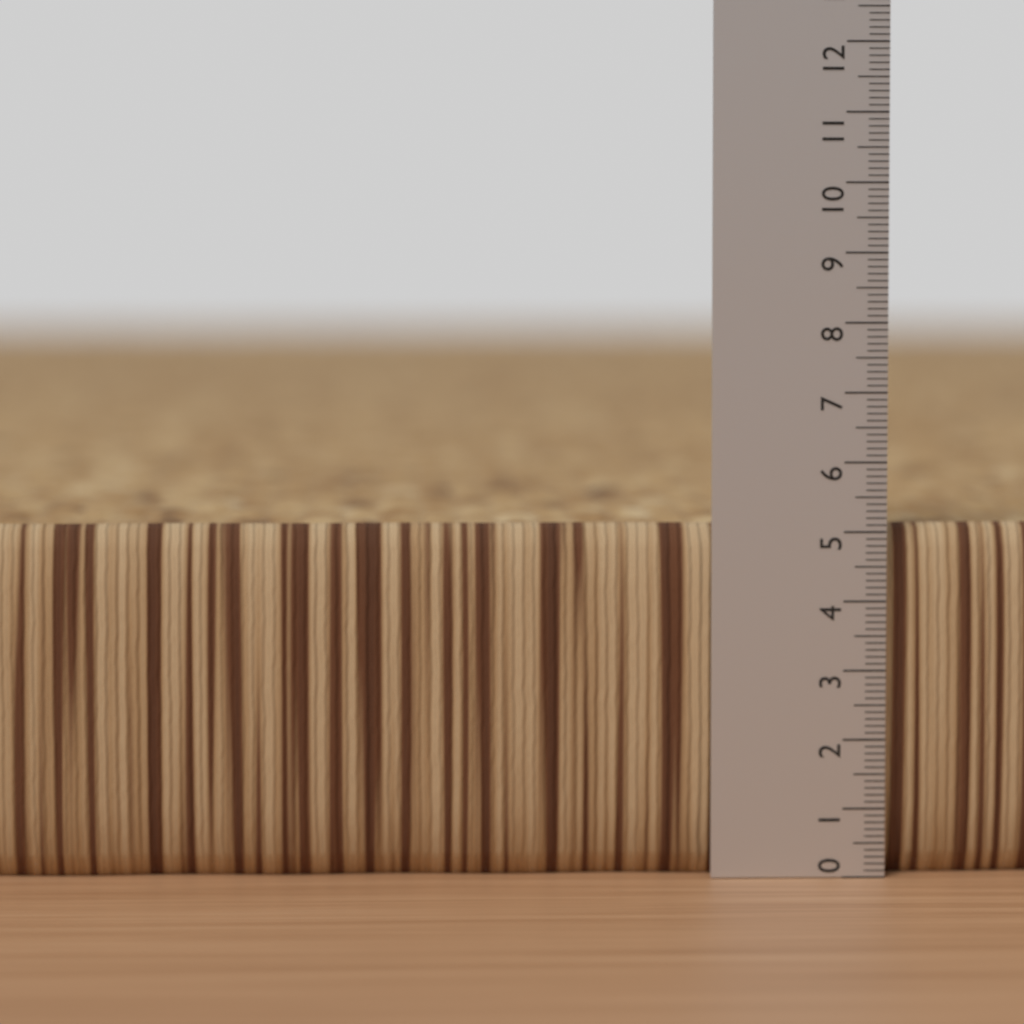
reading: 5.1 (no unit)
